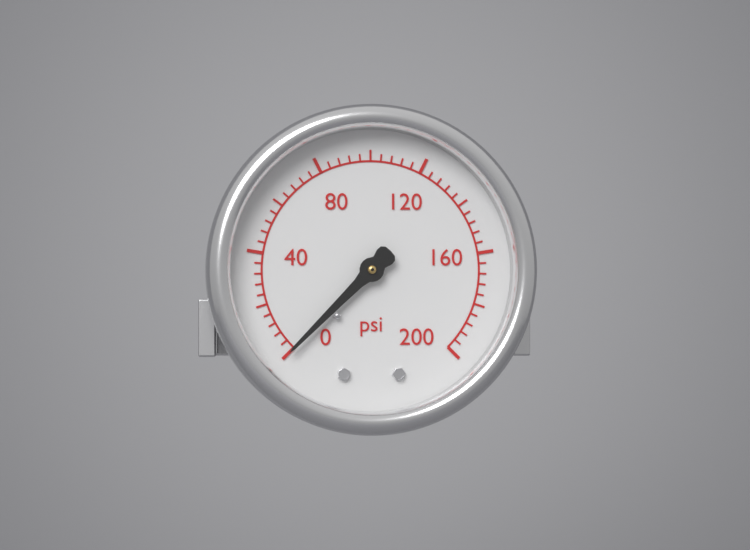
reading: 0 psi
